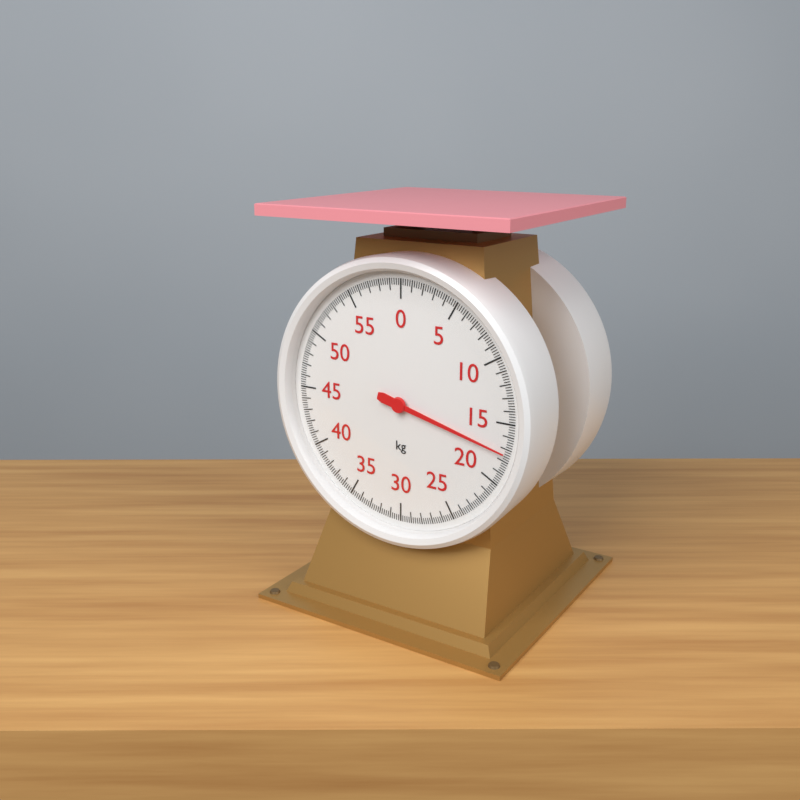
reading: 17.4 kg
